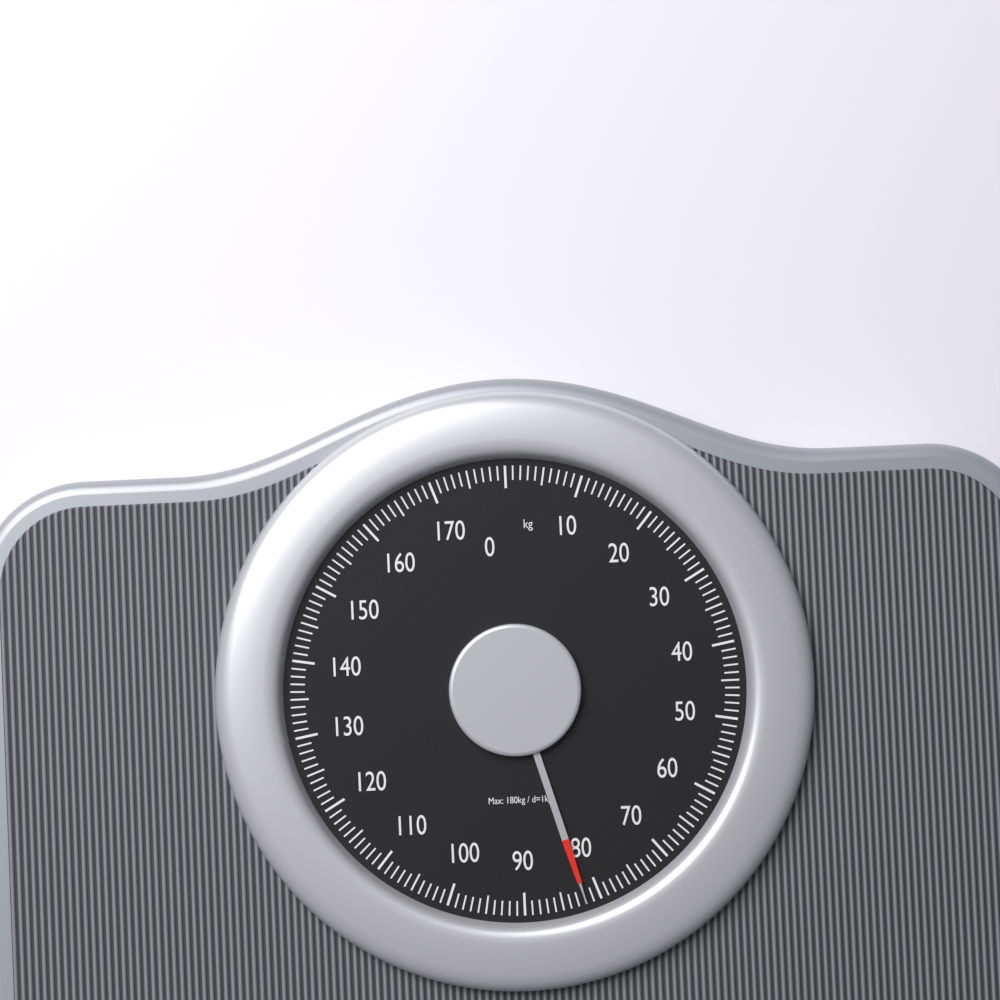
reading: 82 kg
